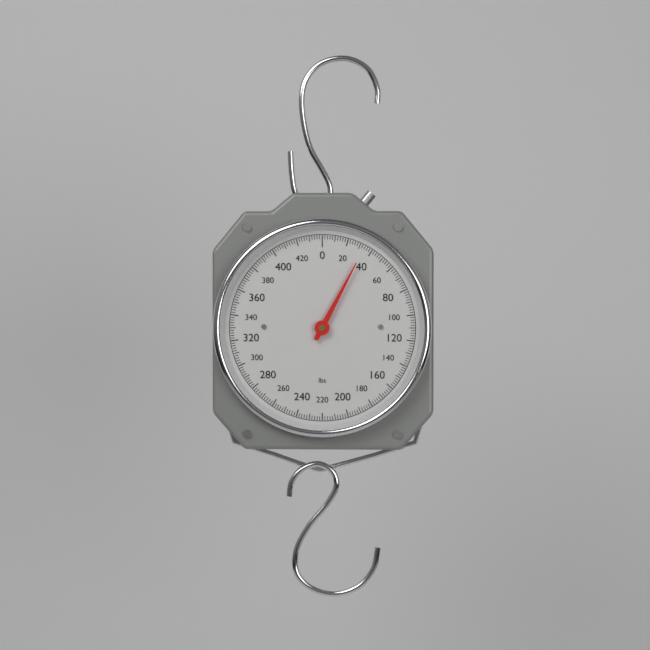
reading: 34 lbs
